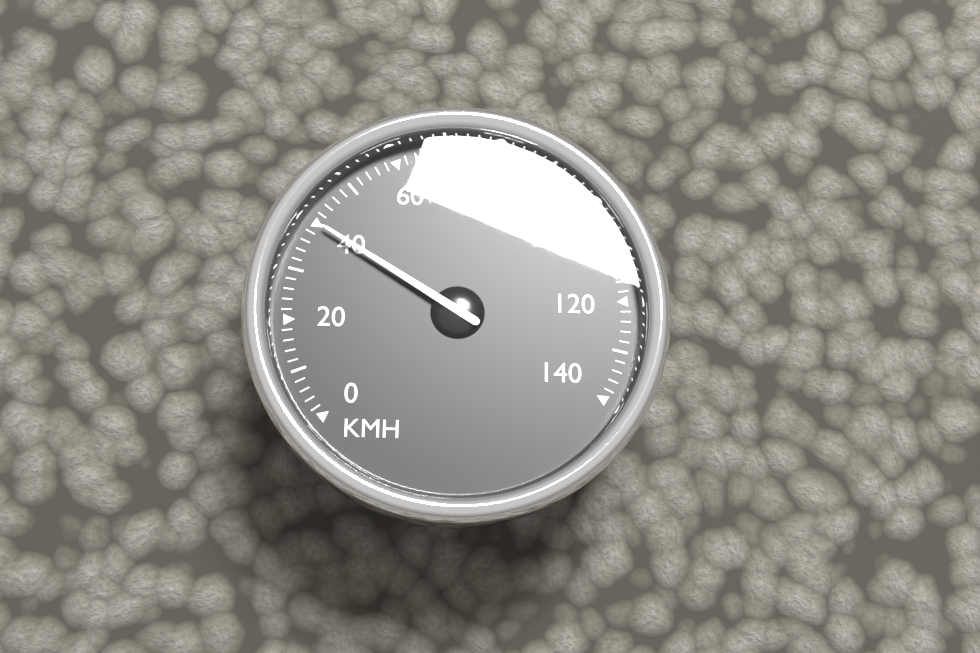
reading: 40 km/h
